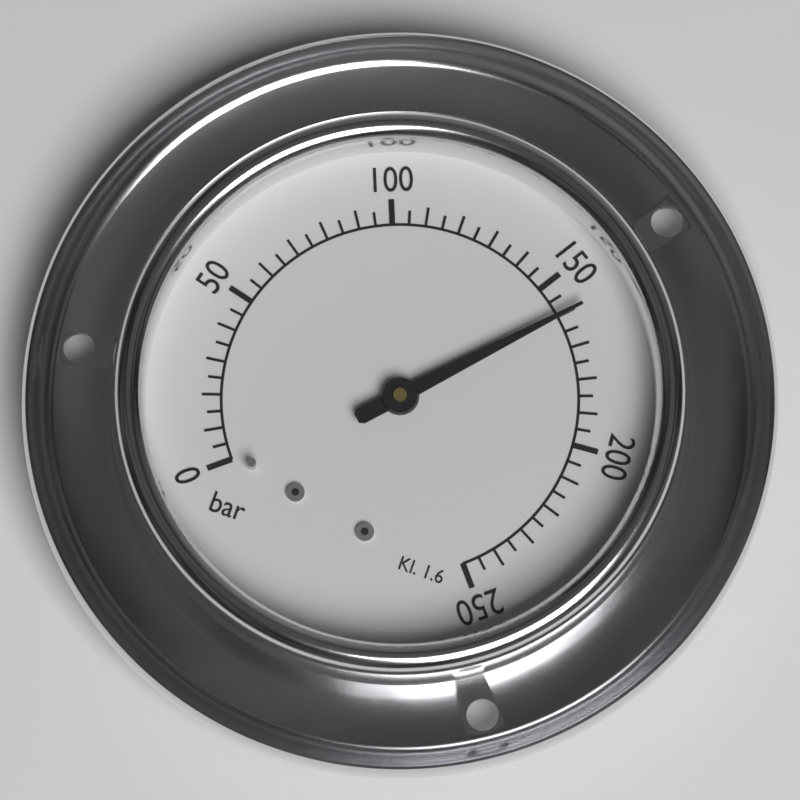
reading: 160 bar
